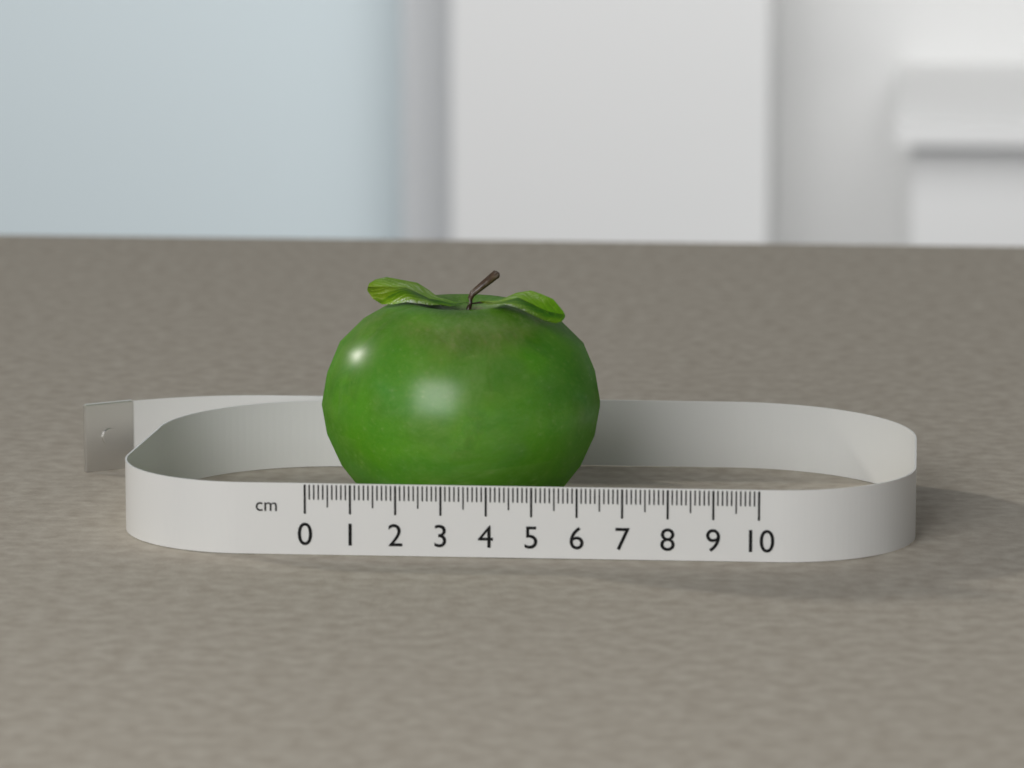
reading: 6.3 cm
